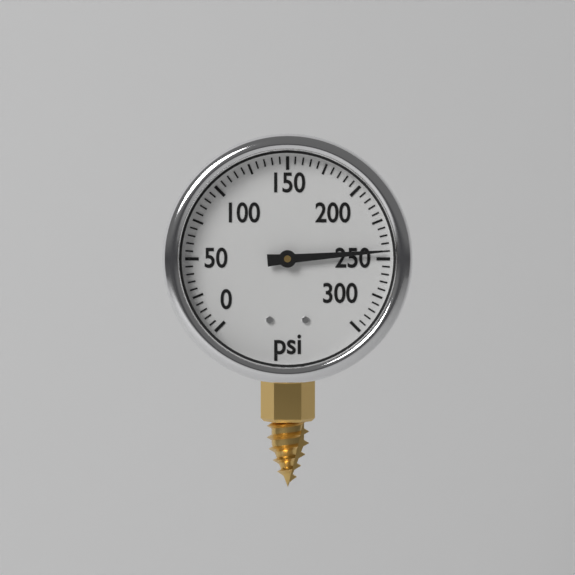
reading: 245 psi
